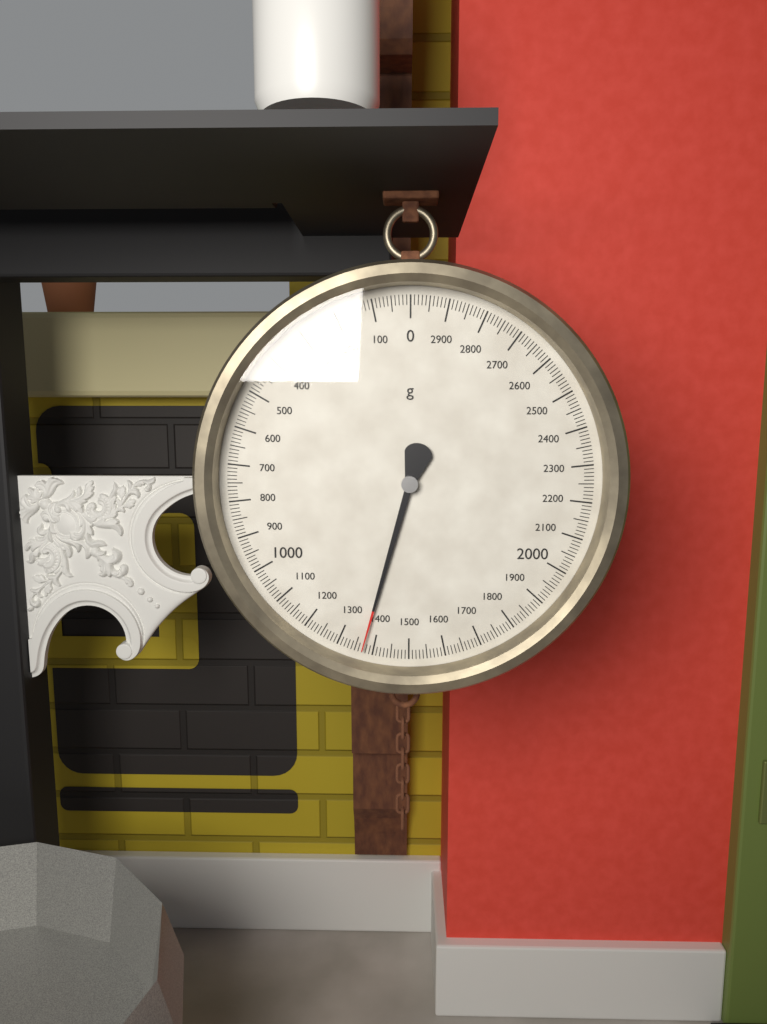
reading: 1370 g
